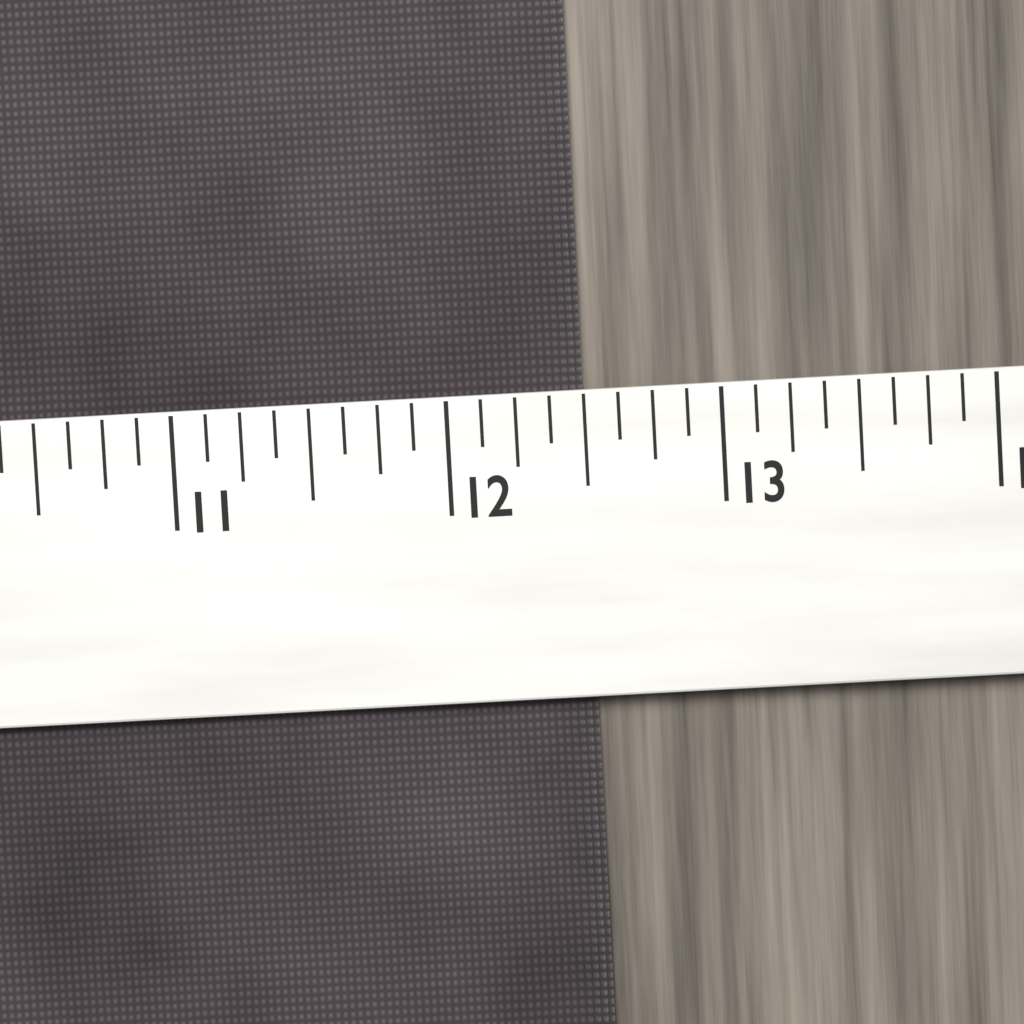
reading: 12.500 (no unit)
